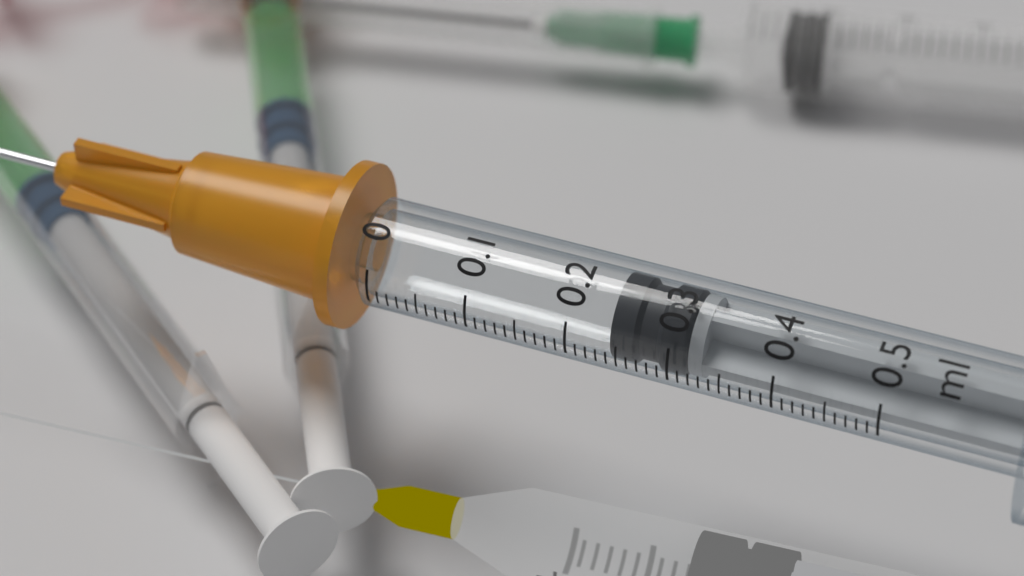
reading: 0.24 ml
